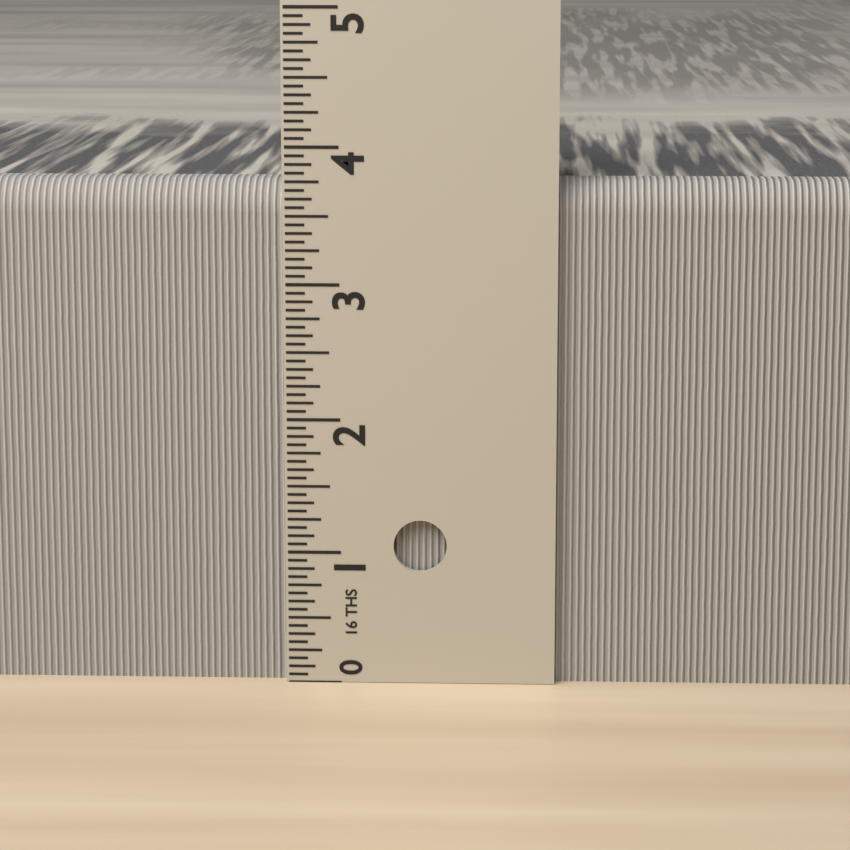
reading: 3.7500 in
